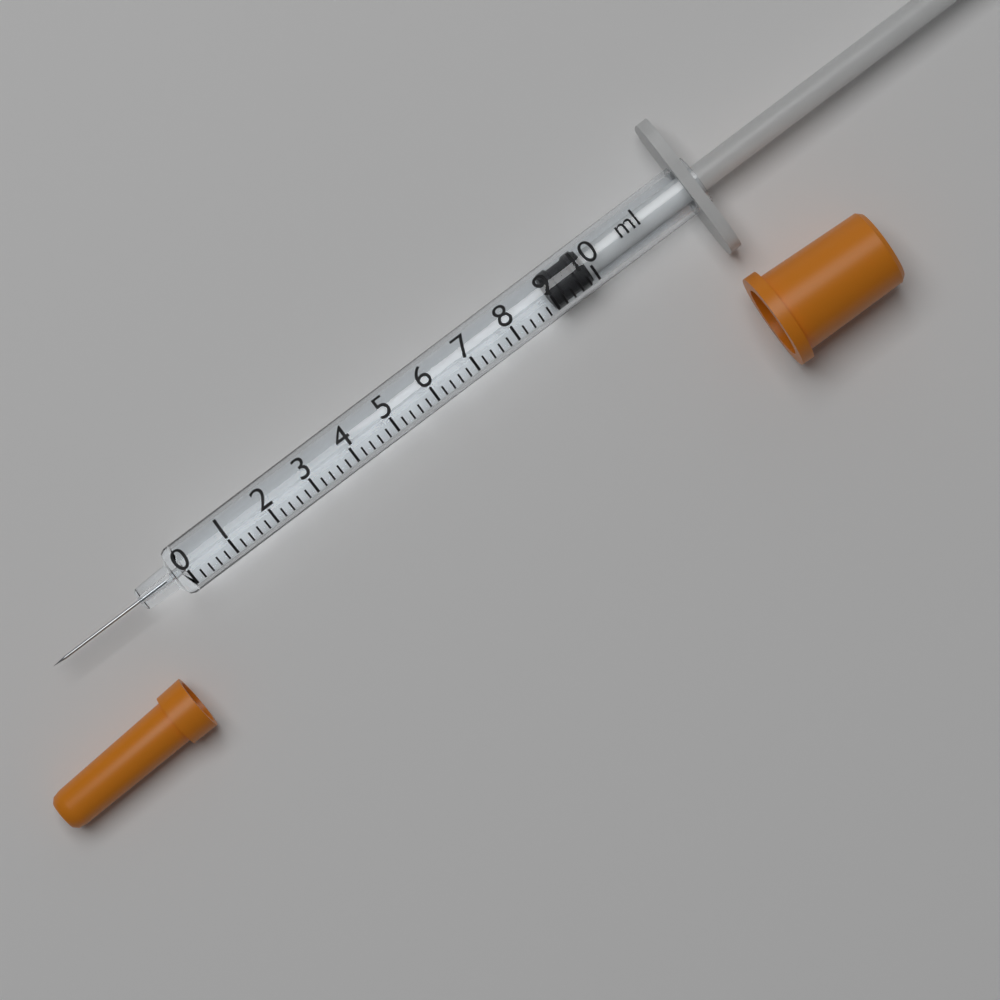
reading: 9.0 ml
